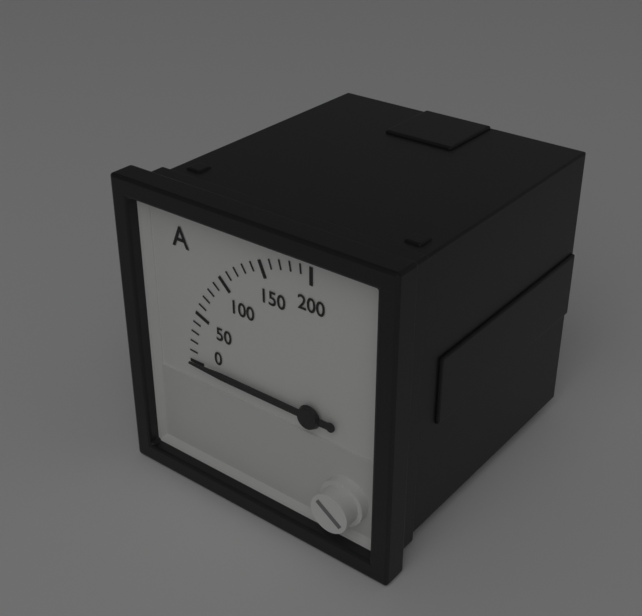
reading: 0 A
